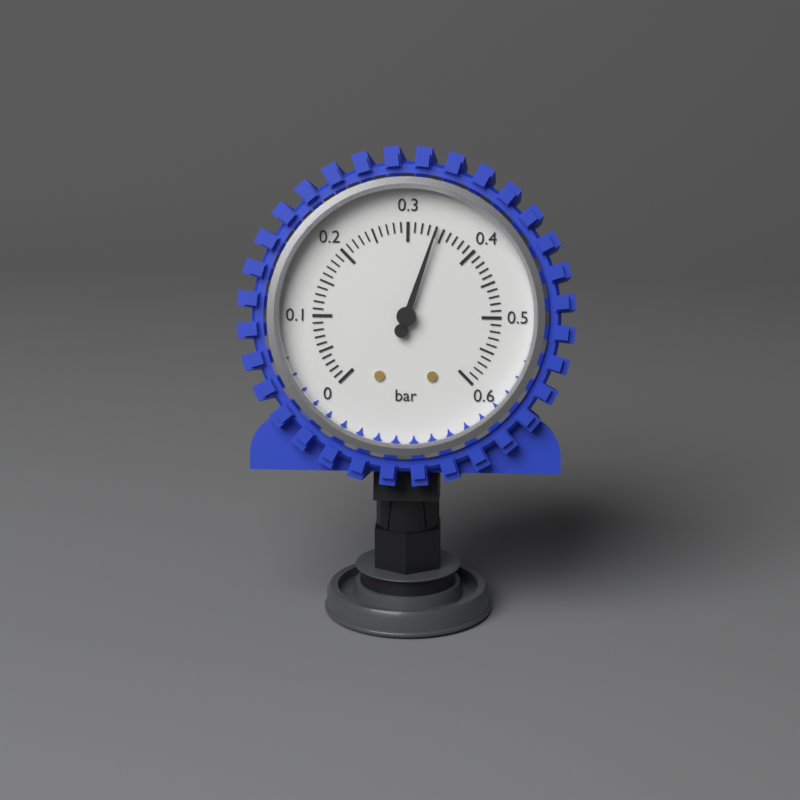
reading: 0.34 bar
